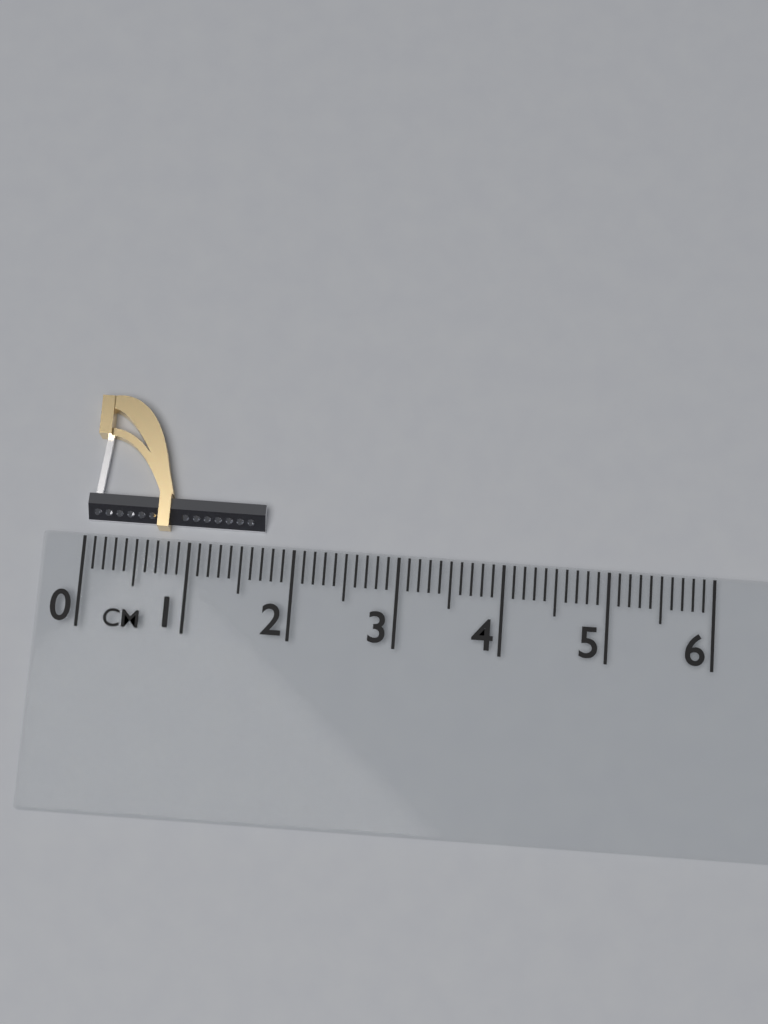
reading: 1.7 cm
